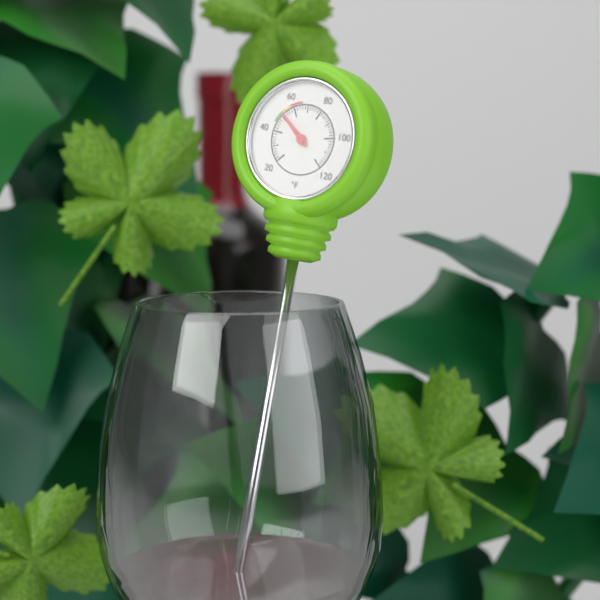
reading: 52 °F
